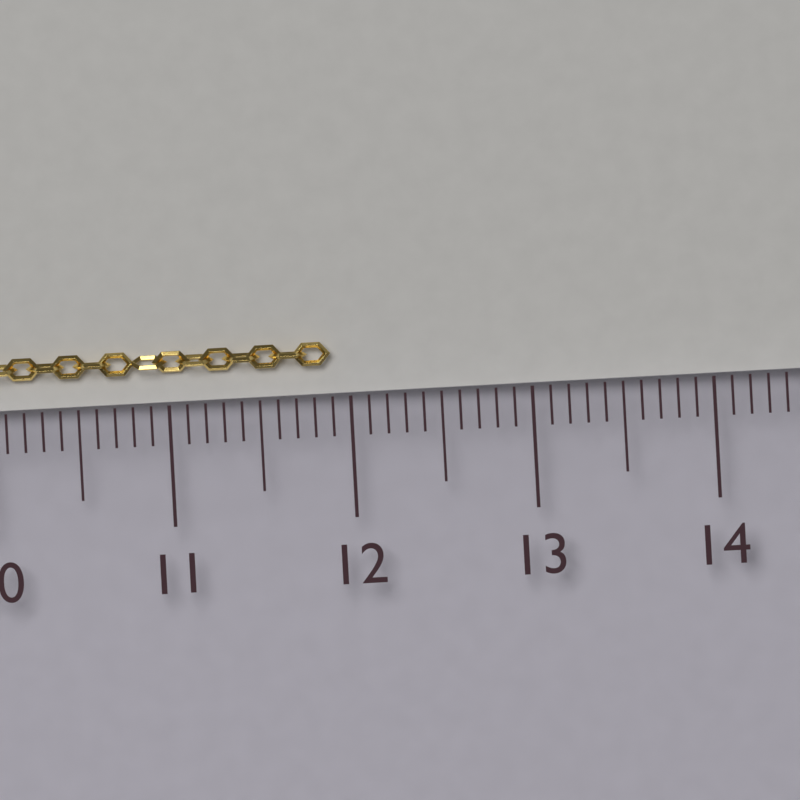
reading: 11.9 cm
